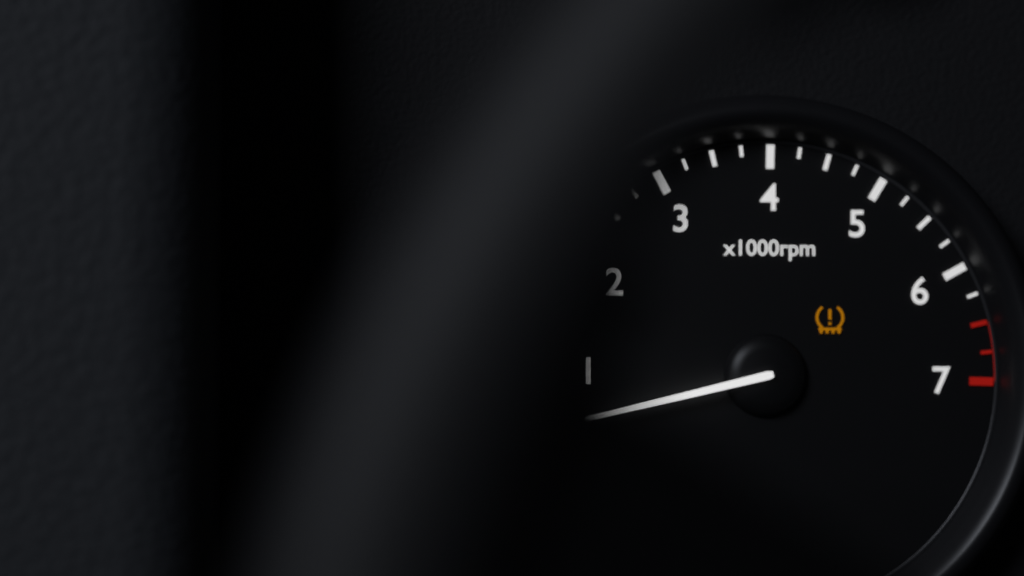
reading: 500 rpm
